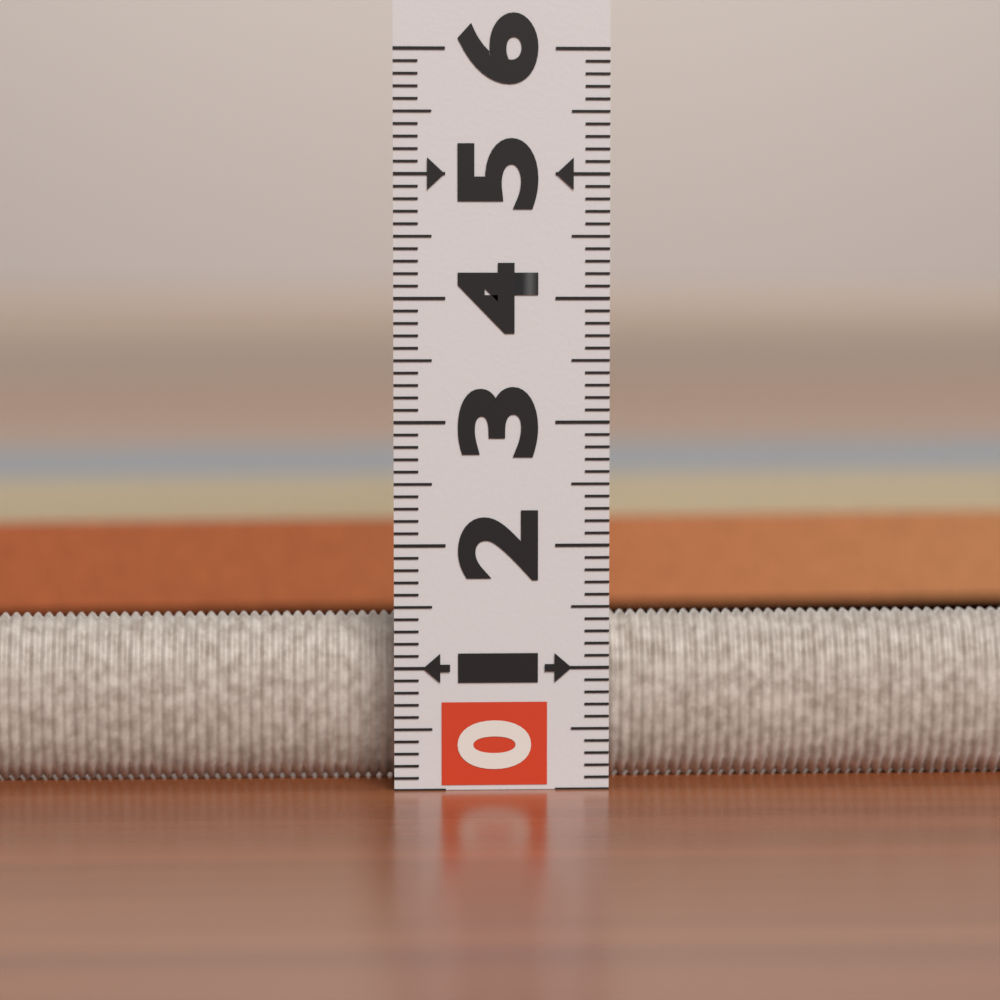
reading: 1.6 (no unit)
